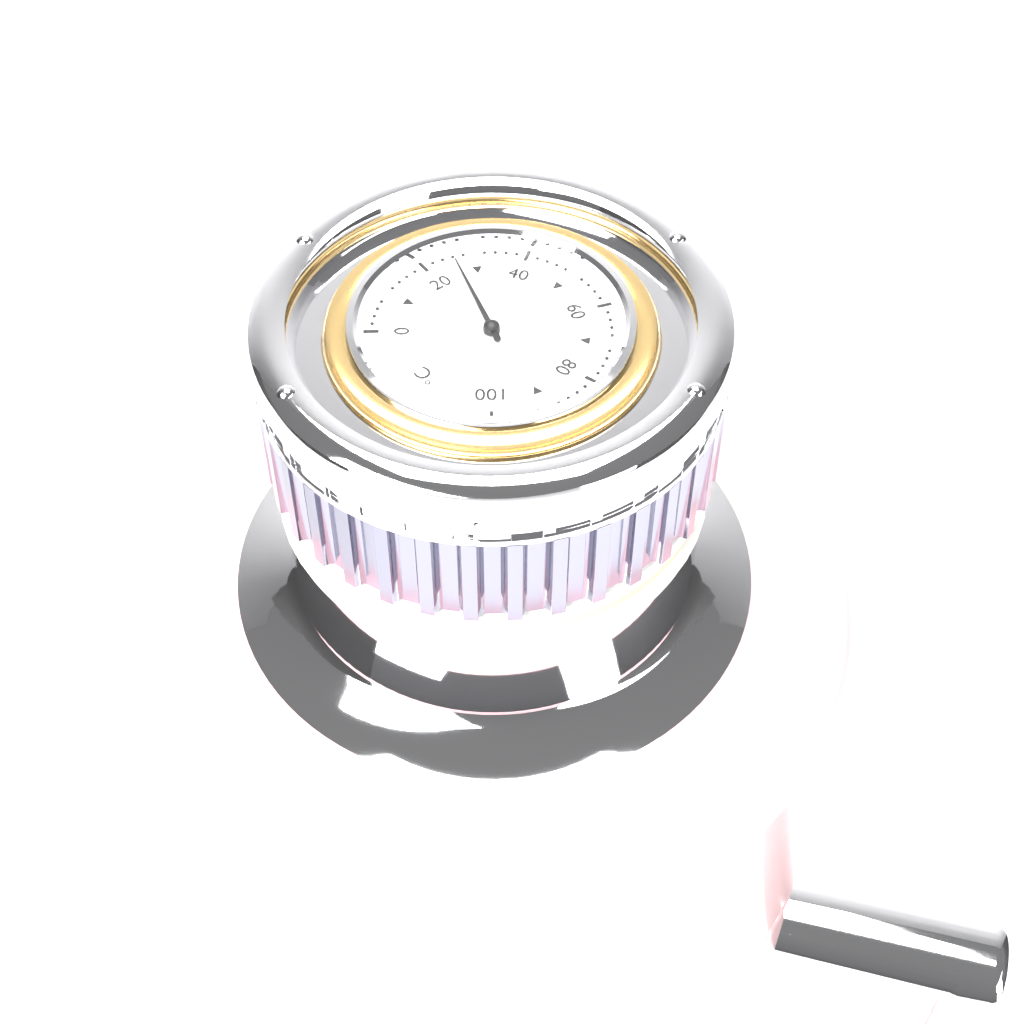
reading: 26 °C
